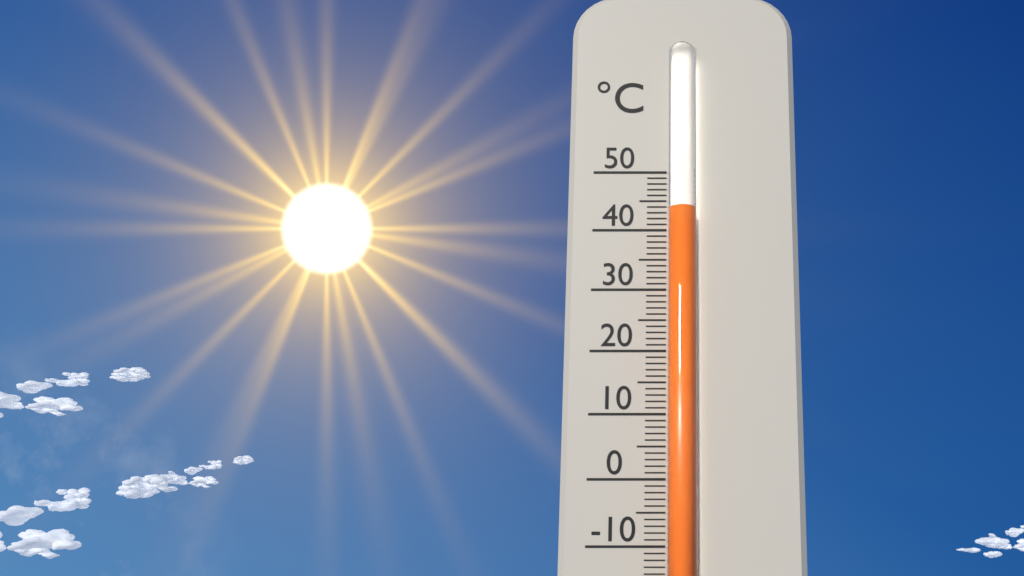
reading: 43 °C
